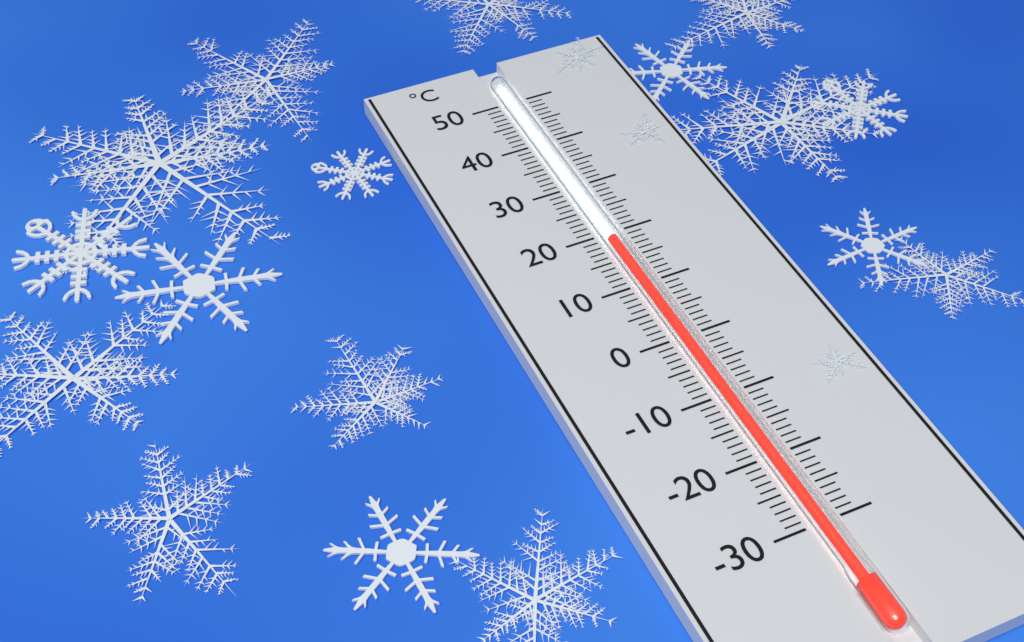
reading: 19 °C
